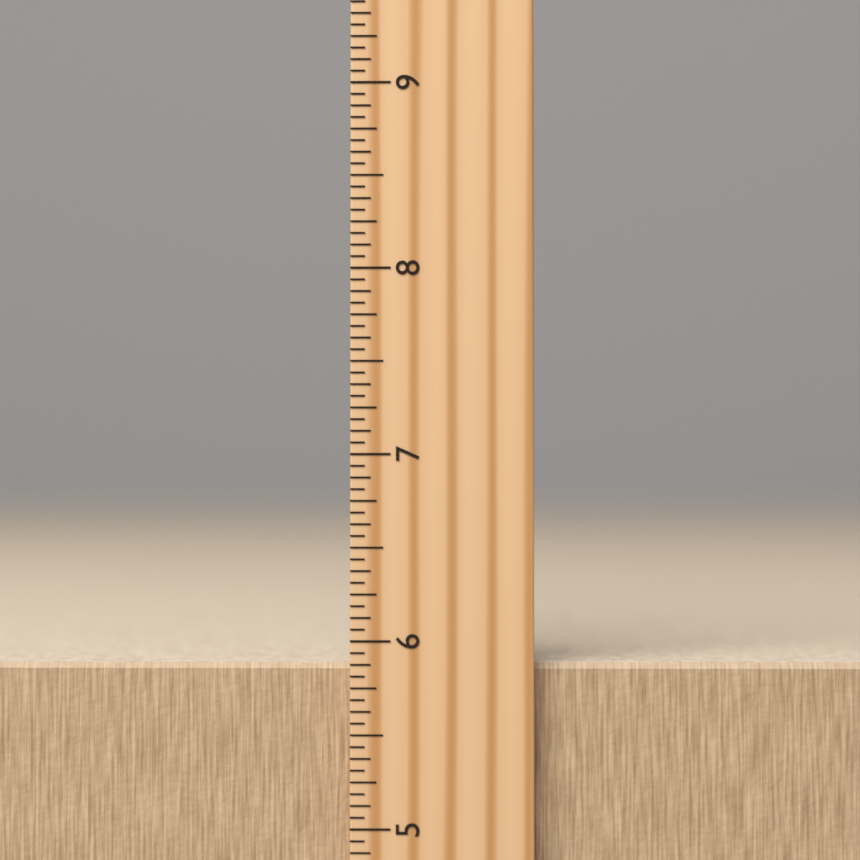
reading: 5.8750 inch
